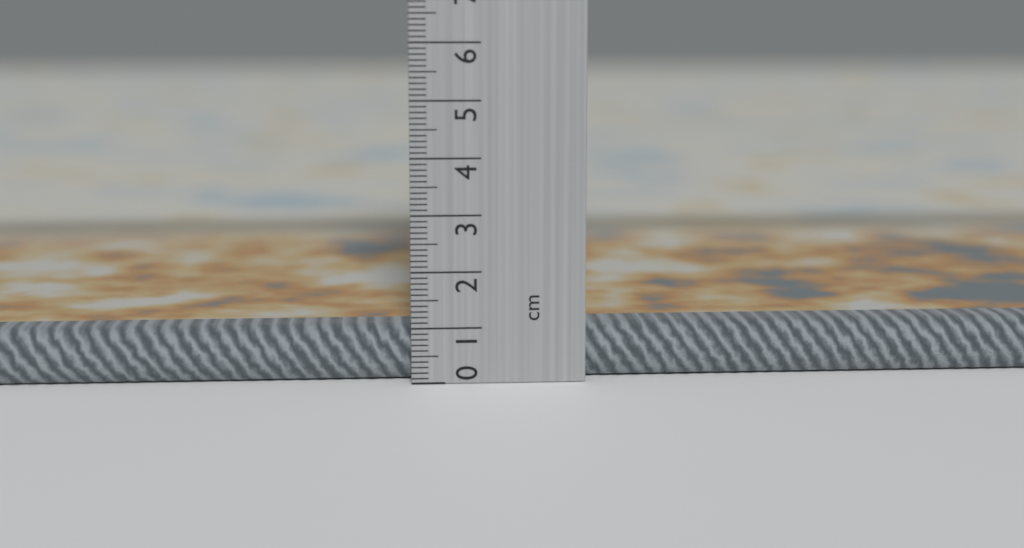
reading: 1.0 cm
